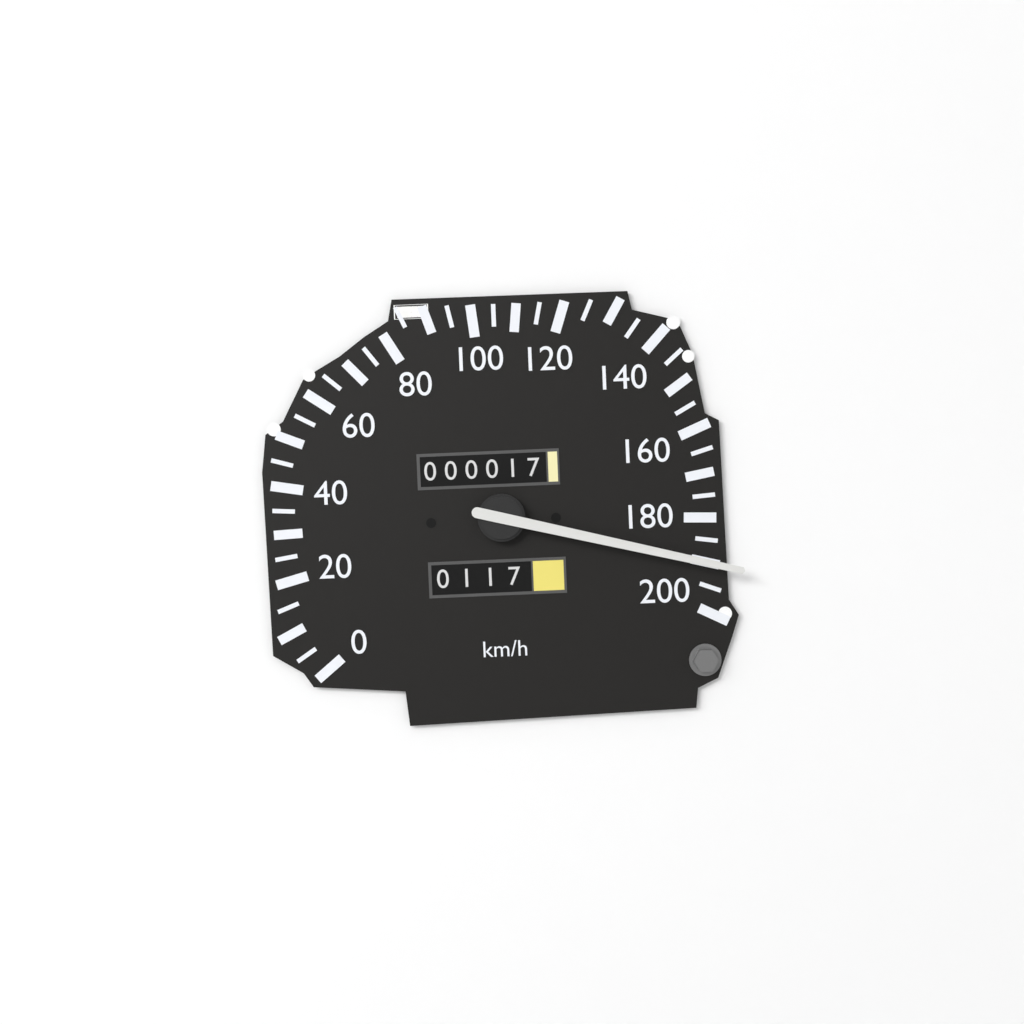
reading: 190 km/h
